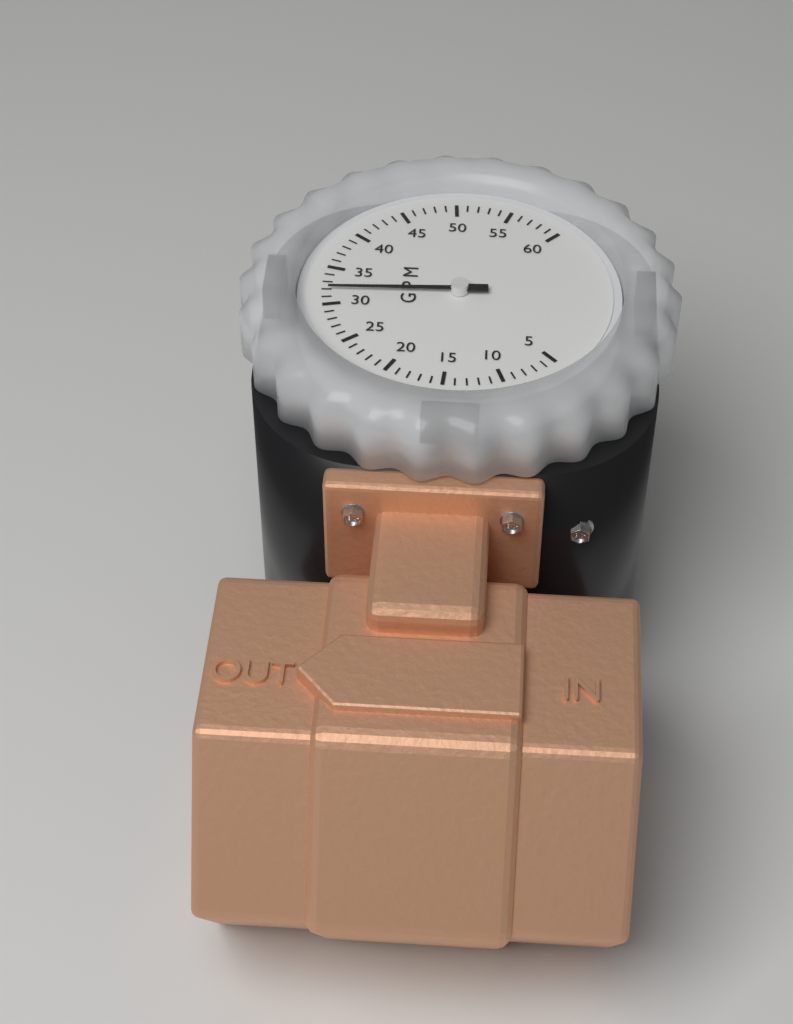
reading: 32 GPM
